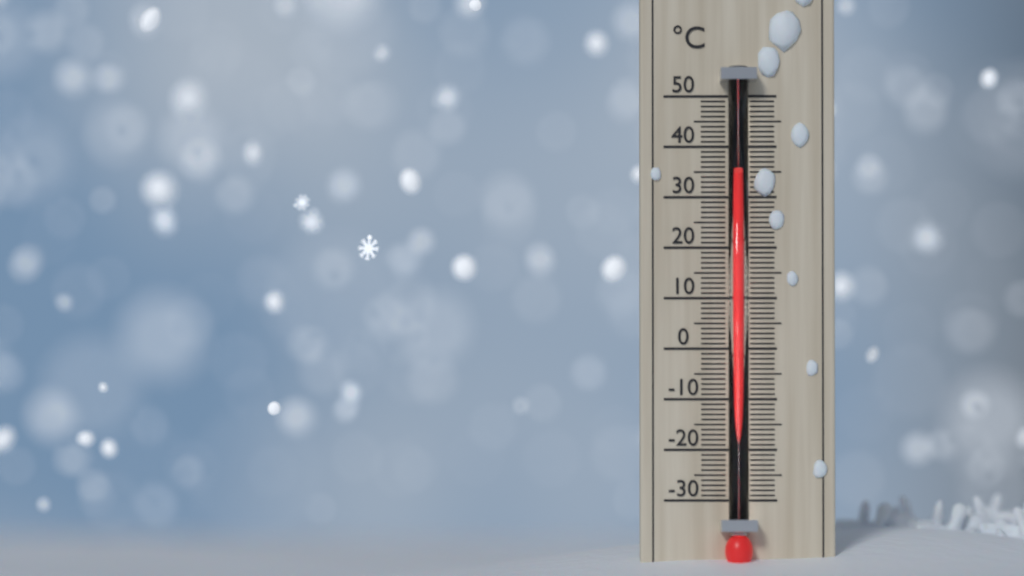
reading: 34 °C
